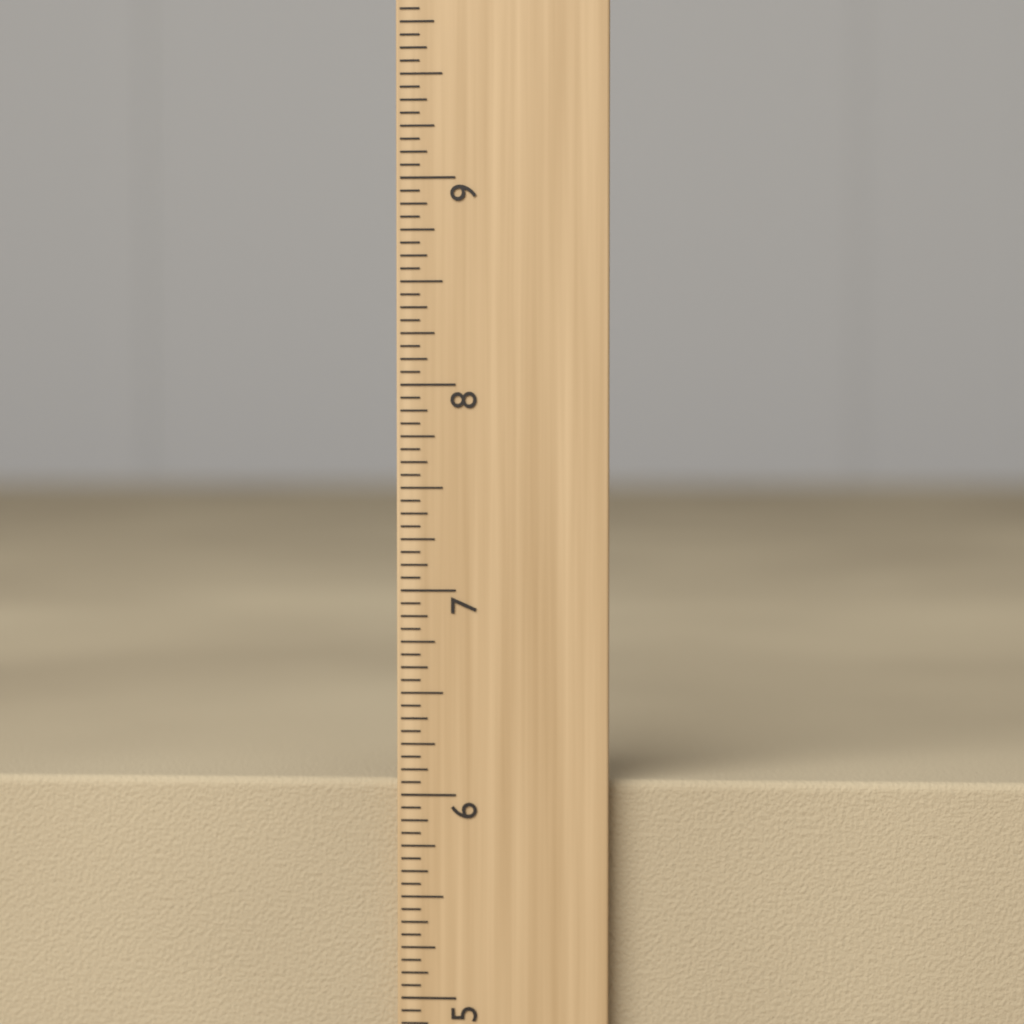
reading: 6.0625 inch
